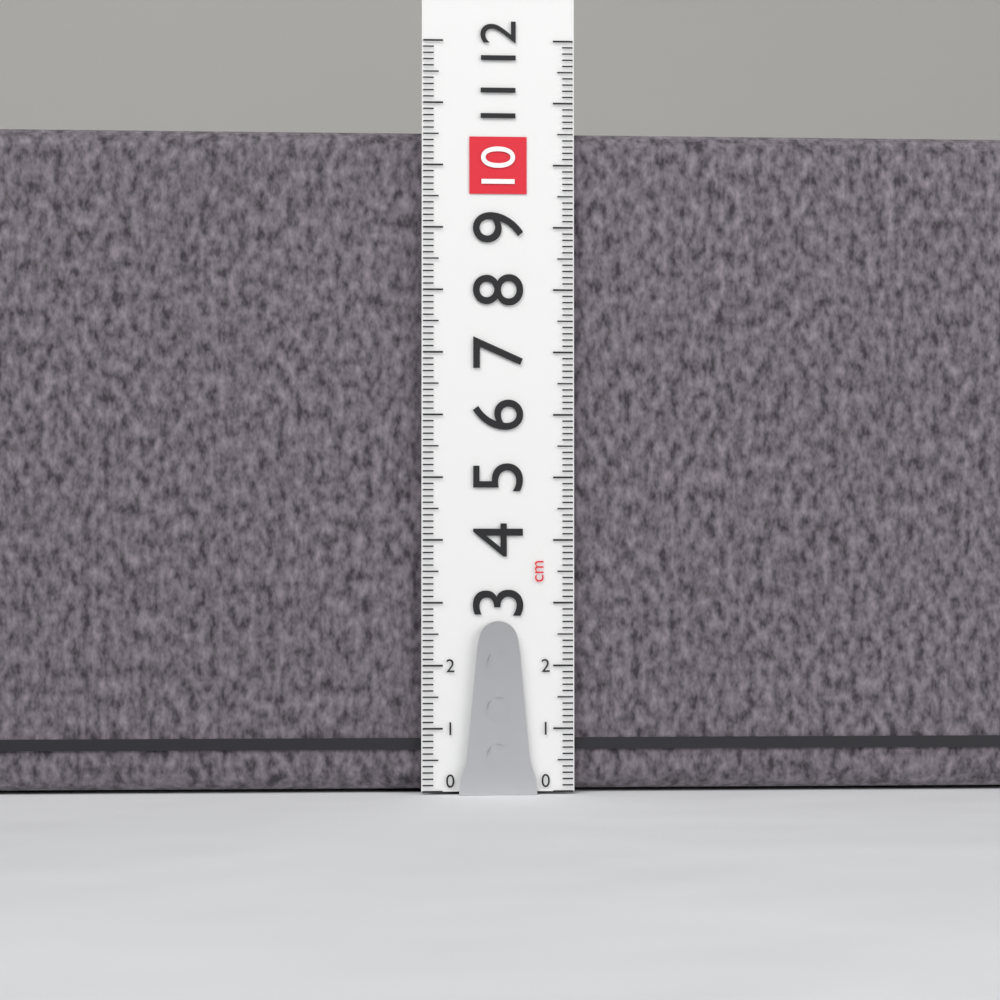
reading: 10.6 cm
